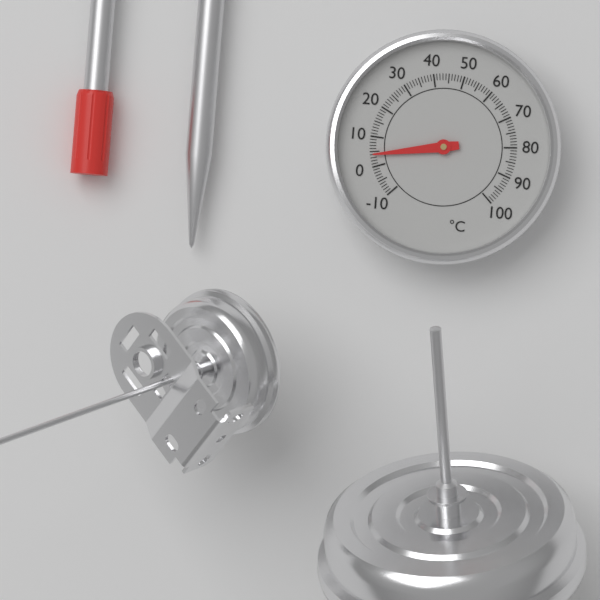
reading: 4 °C
